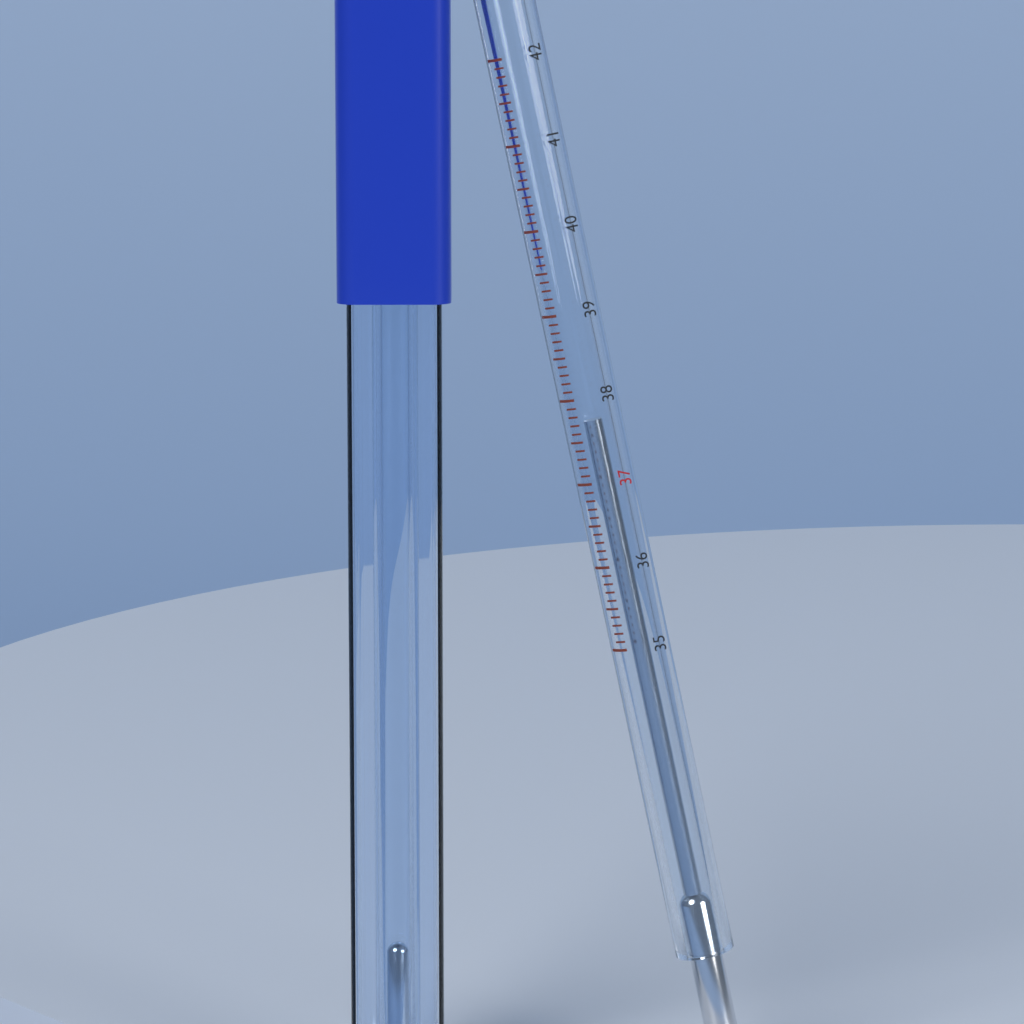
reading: 37.7 °C
